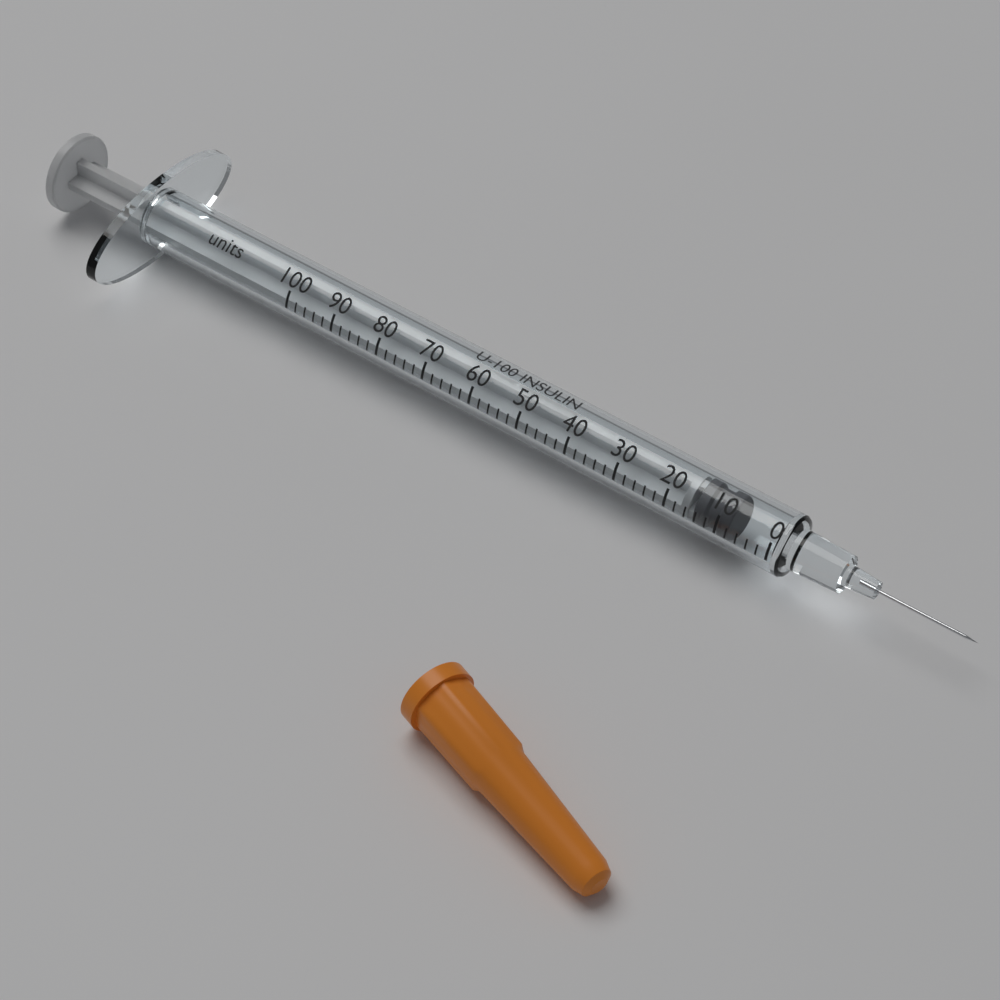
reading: 8 units
